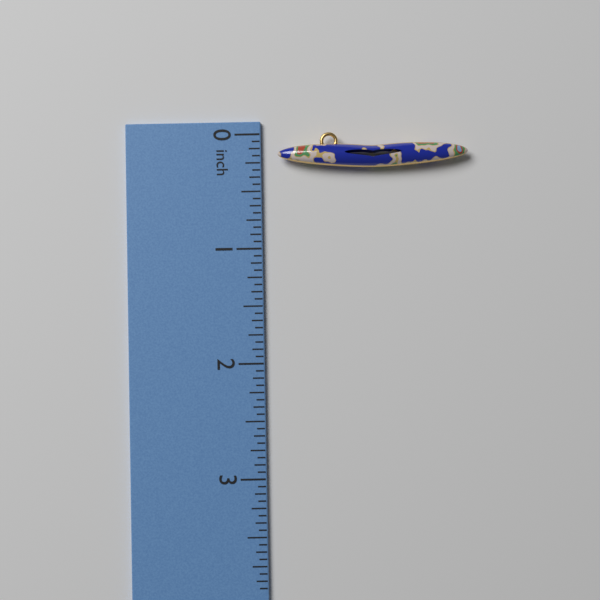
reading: 0.3125 in
